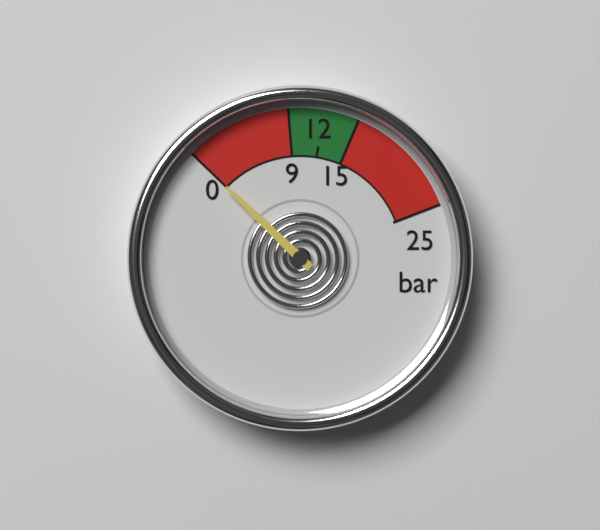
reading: 0 bar
